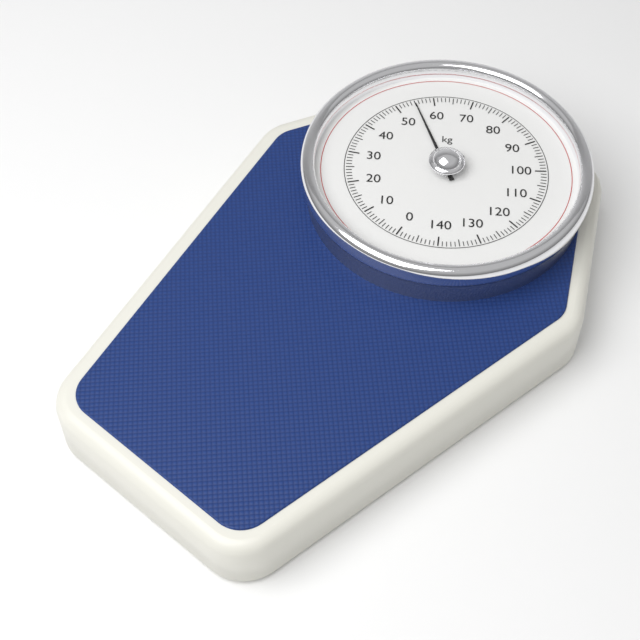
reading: 55 kg
